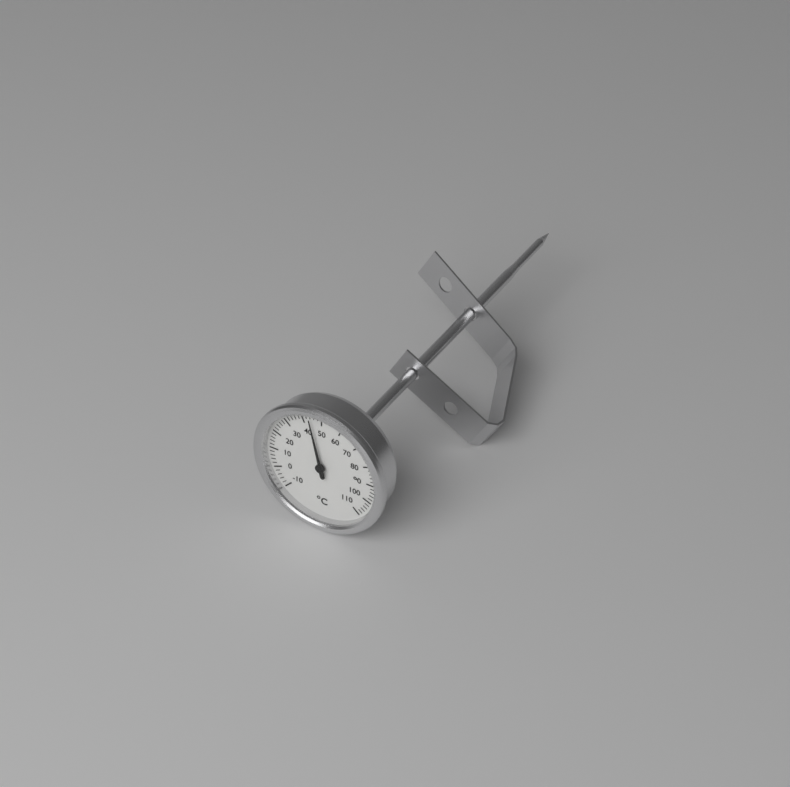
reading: 44 °C
